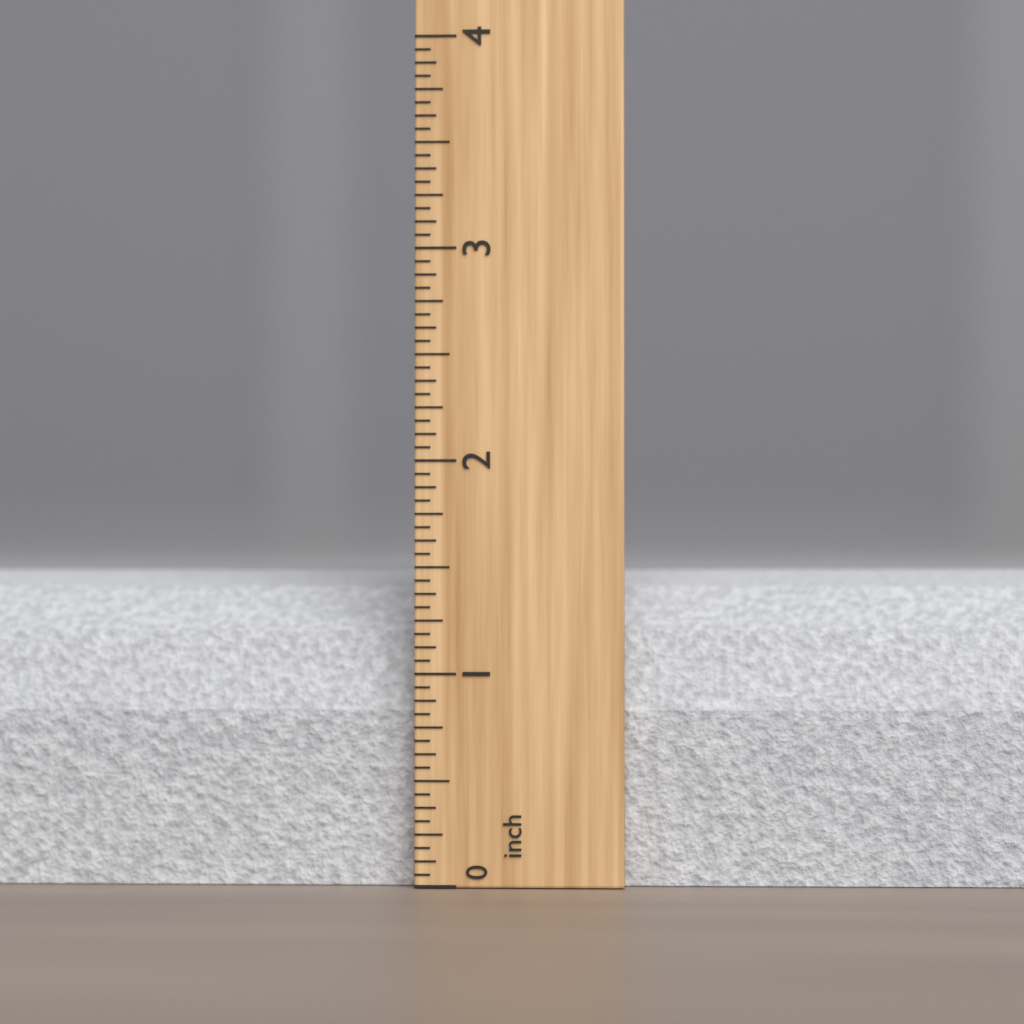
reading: 1.5000 inch
